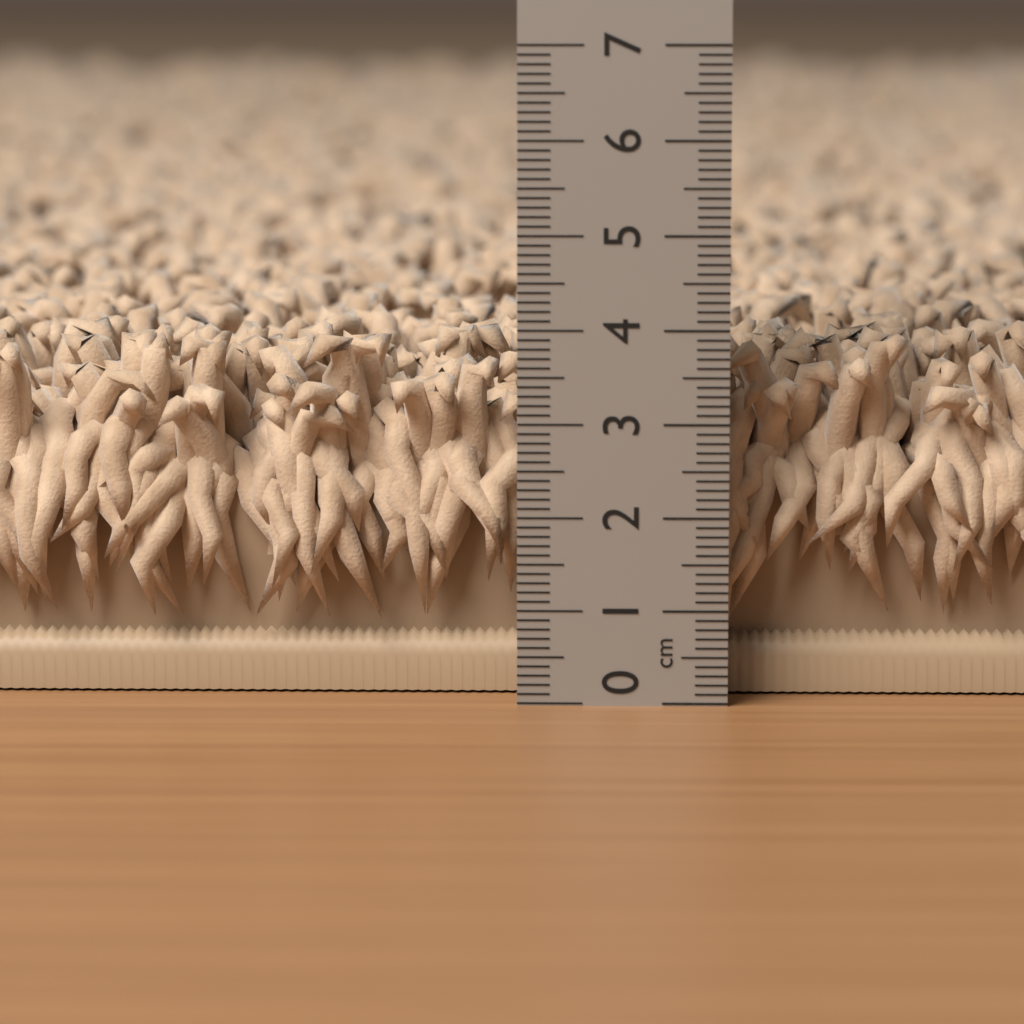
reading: 3.9 cm
